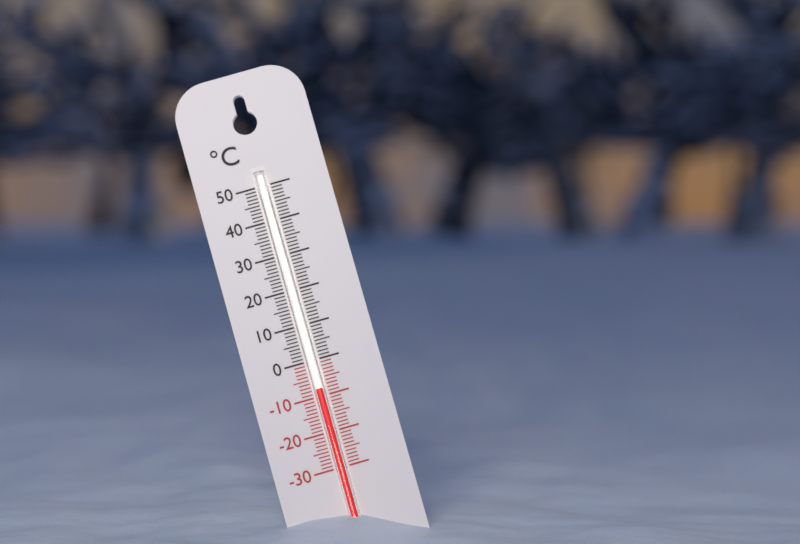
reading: -8 °C
